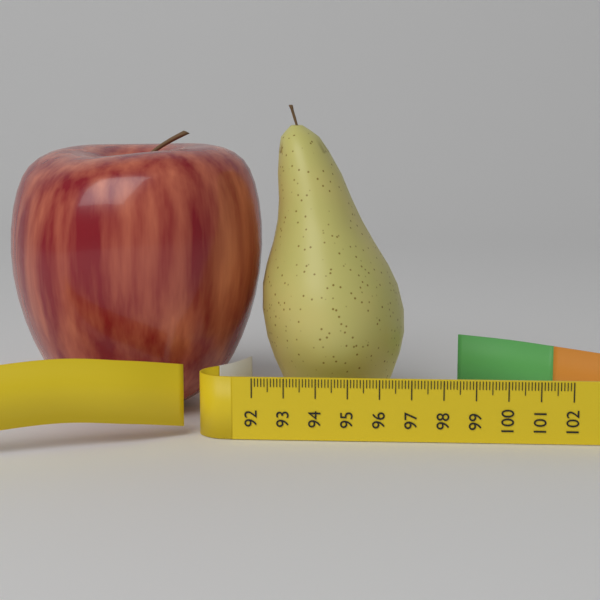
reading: 96.8 (no unit)
